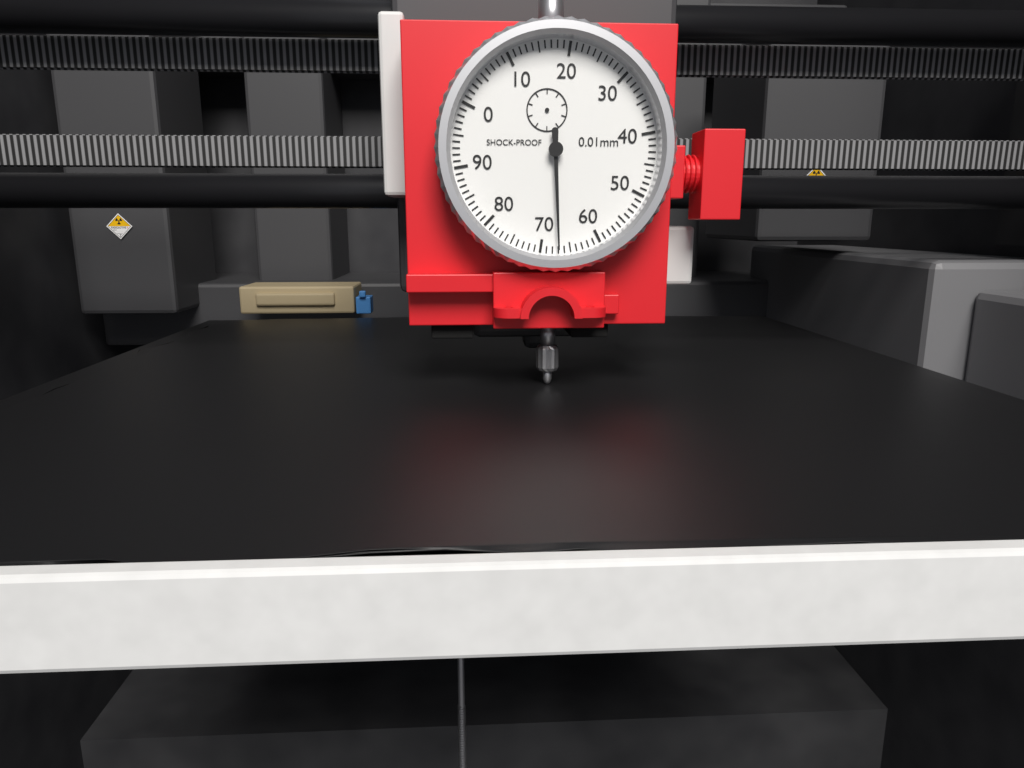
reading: 67 0.01mm
